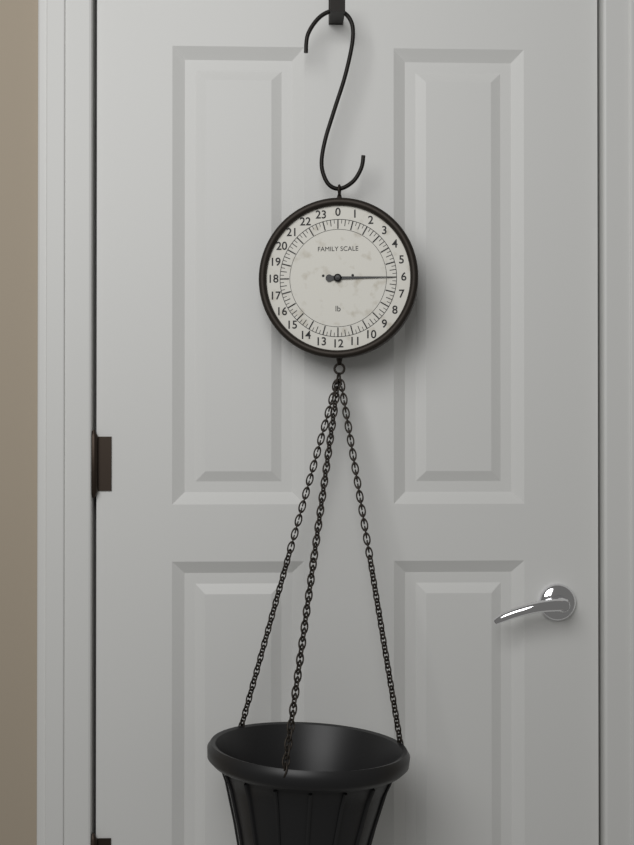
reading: 6.00 lb
